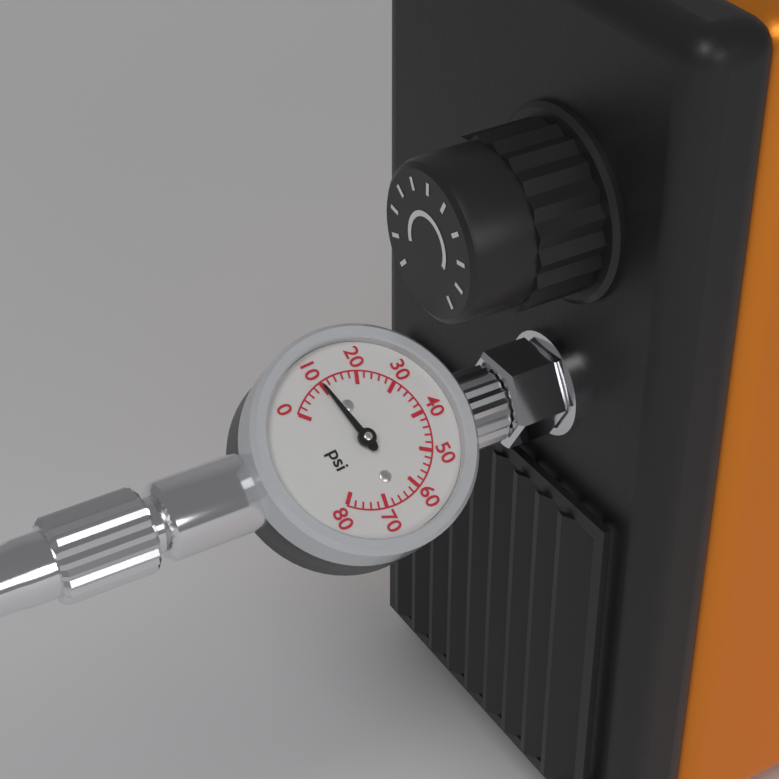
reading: 10 psi
